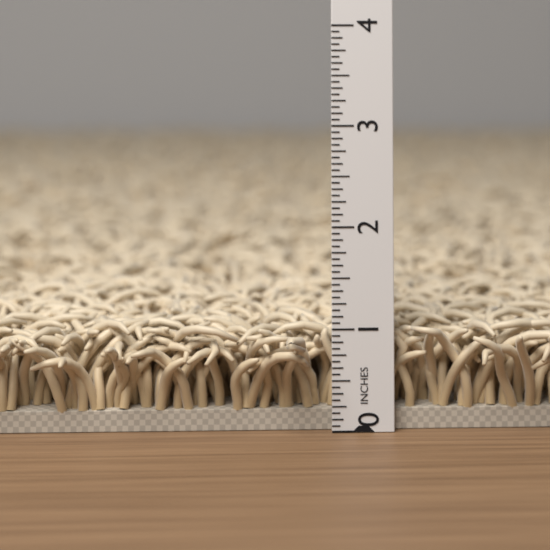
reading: 1.0625 in
